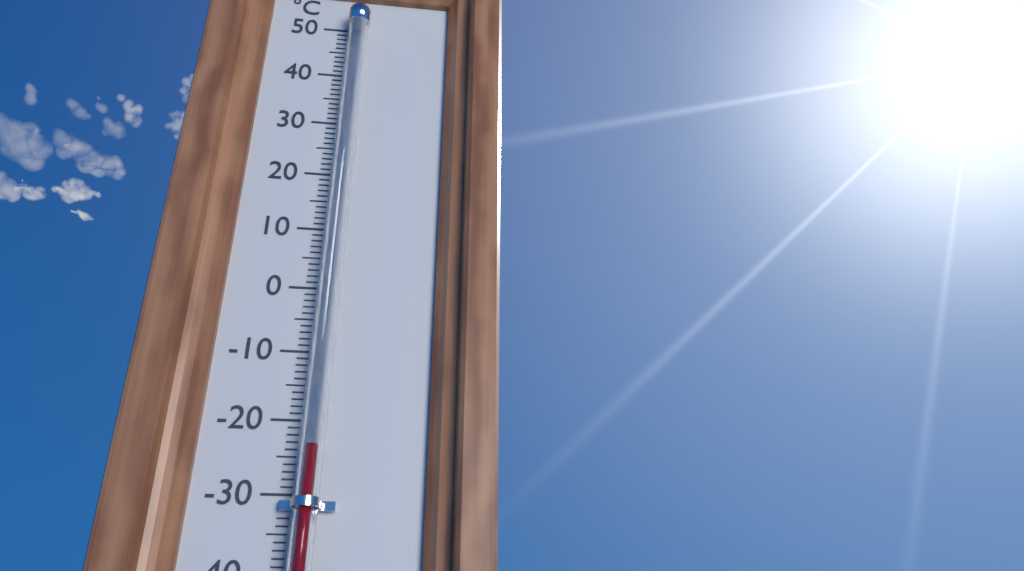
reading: -24 °C
